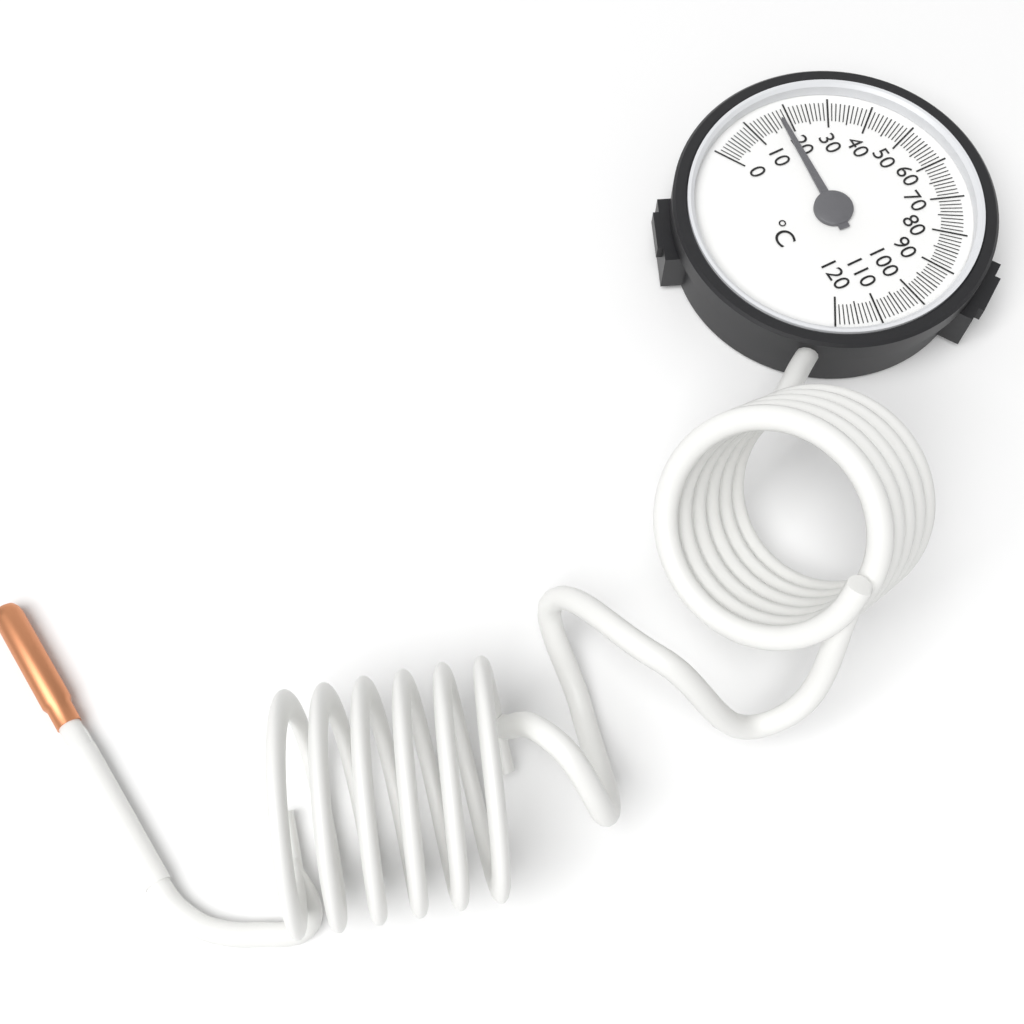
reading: 18 °C
